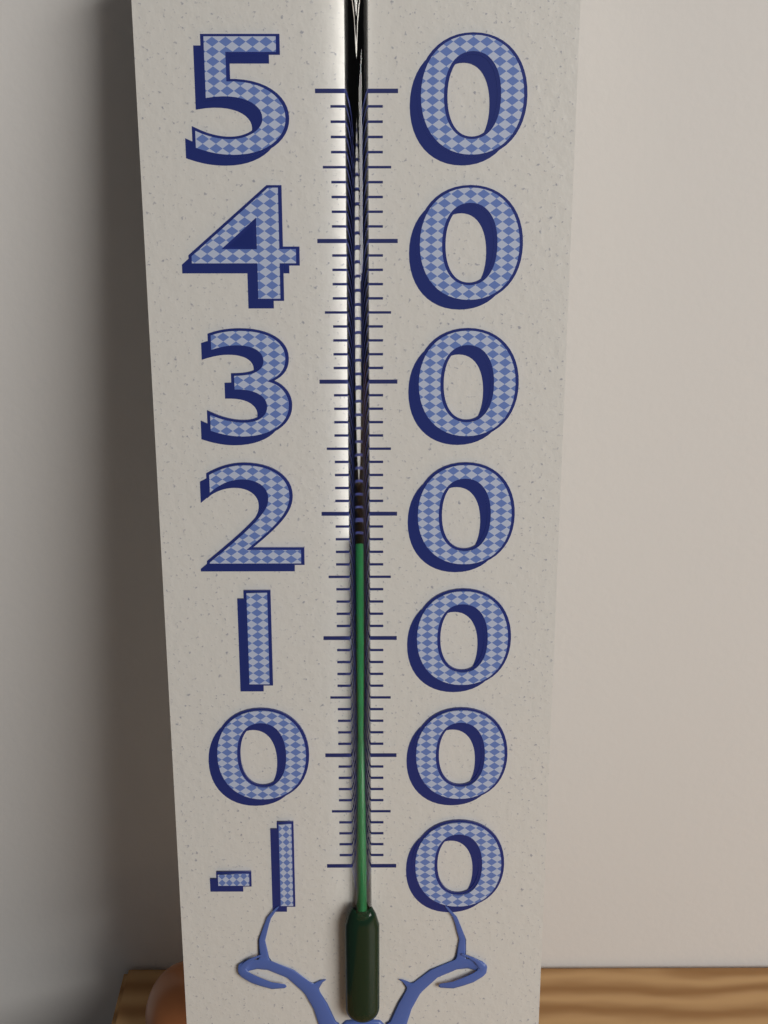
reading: 18 (no unit)
